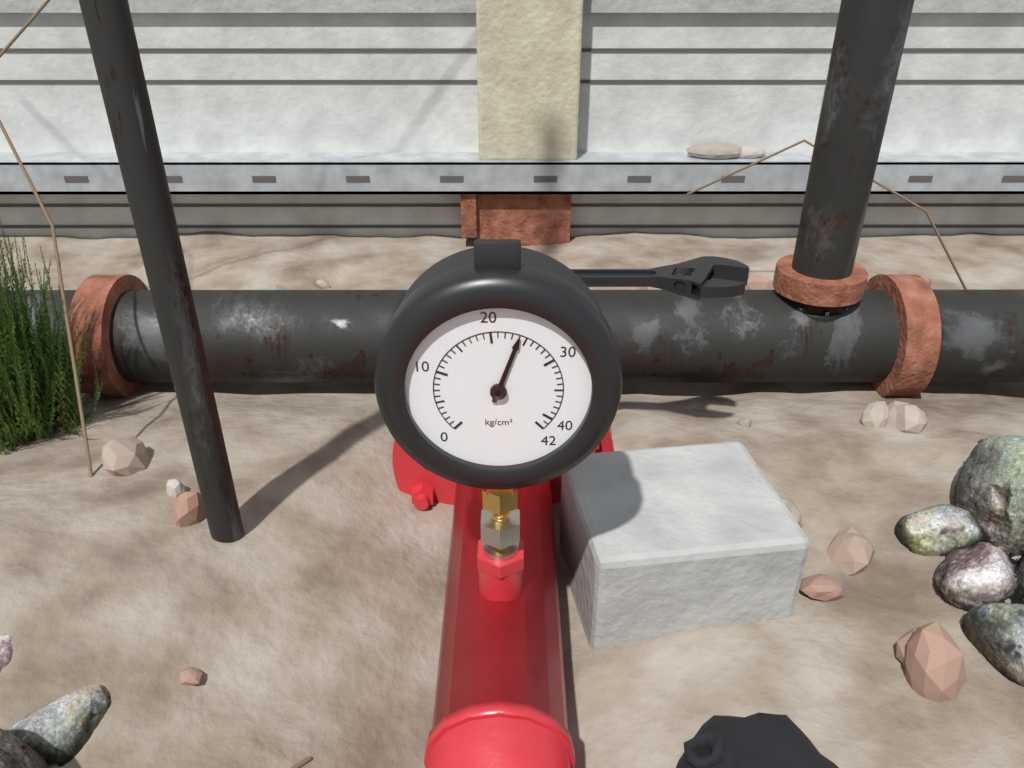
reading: 24 kg/cm²
